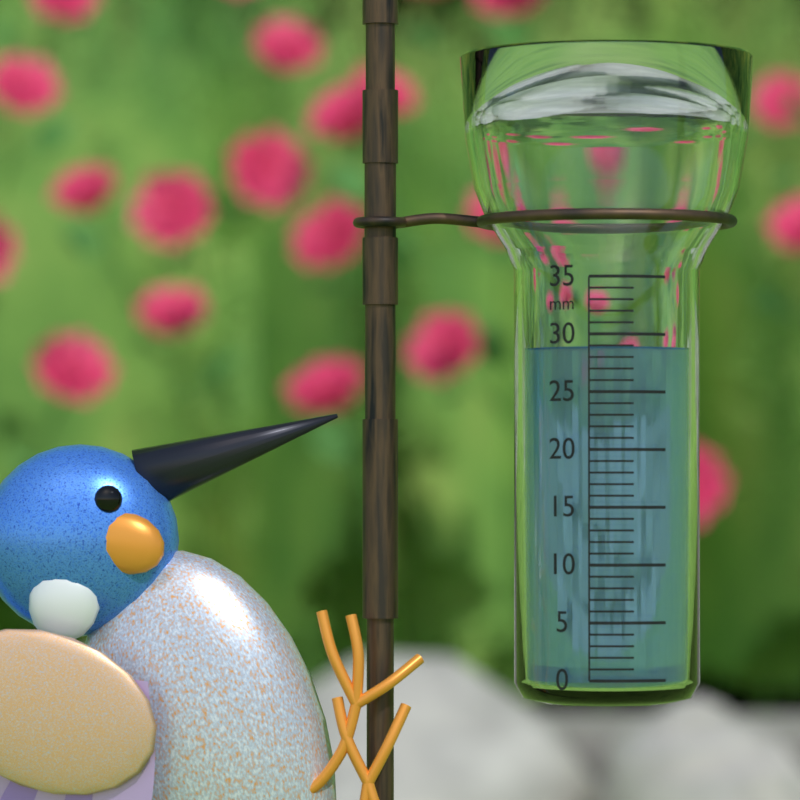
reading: 29 mm
